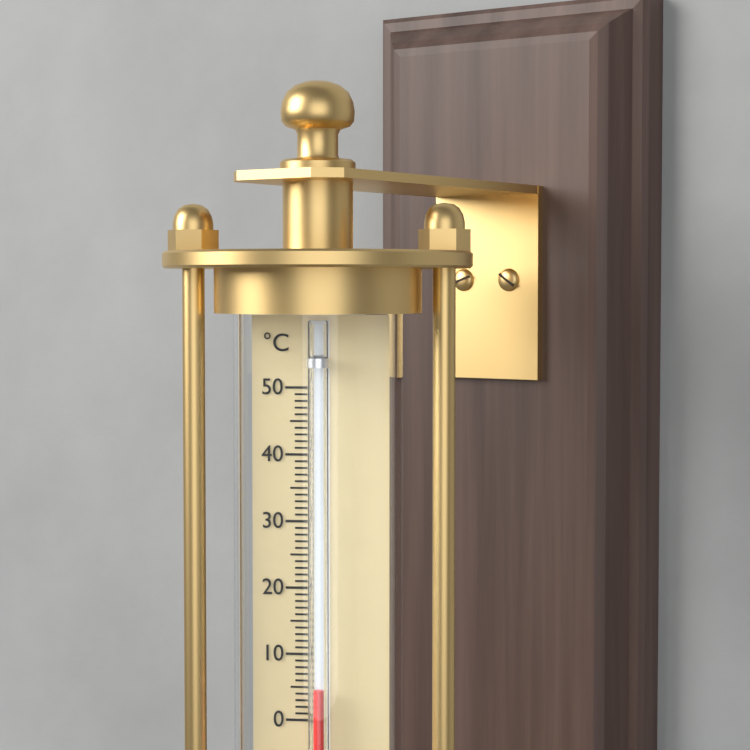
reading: 5 °C
